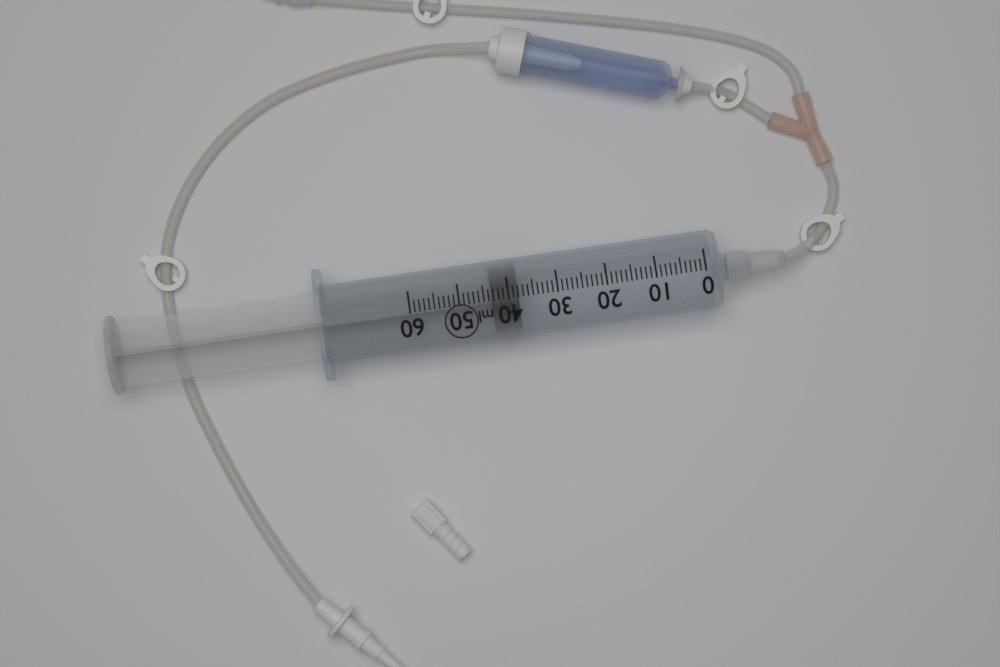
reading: 38 ml
